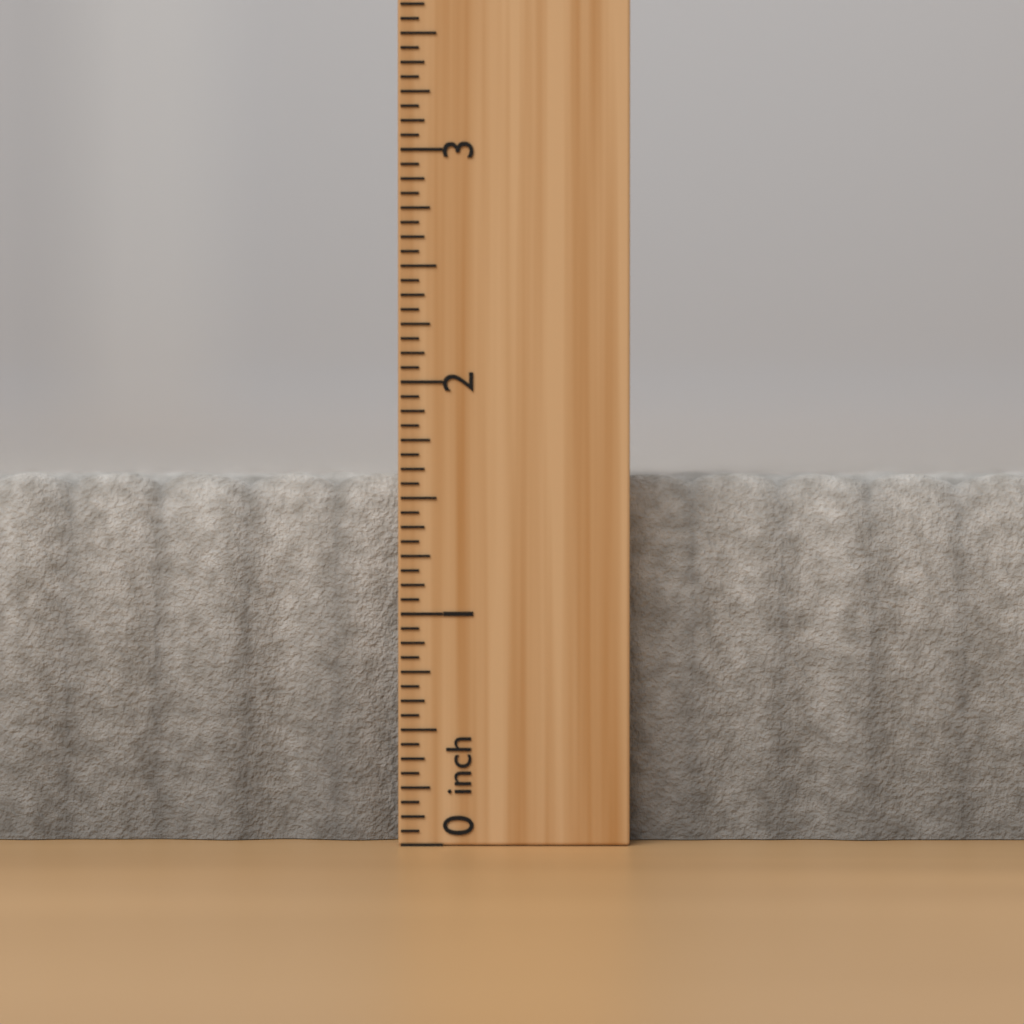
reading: 1.6250 inch
